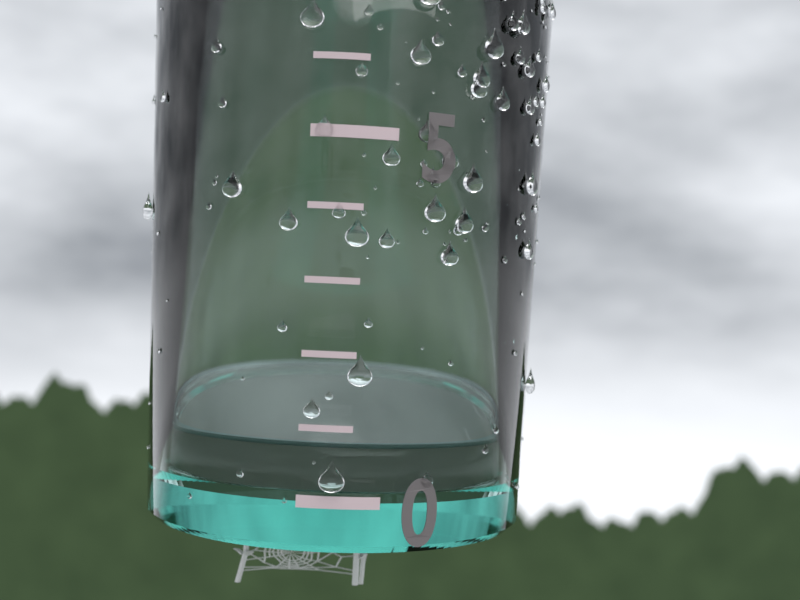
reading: 0.8 mm
